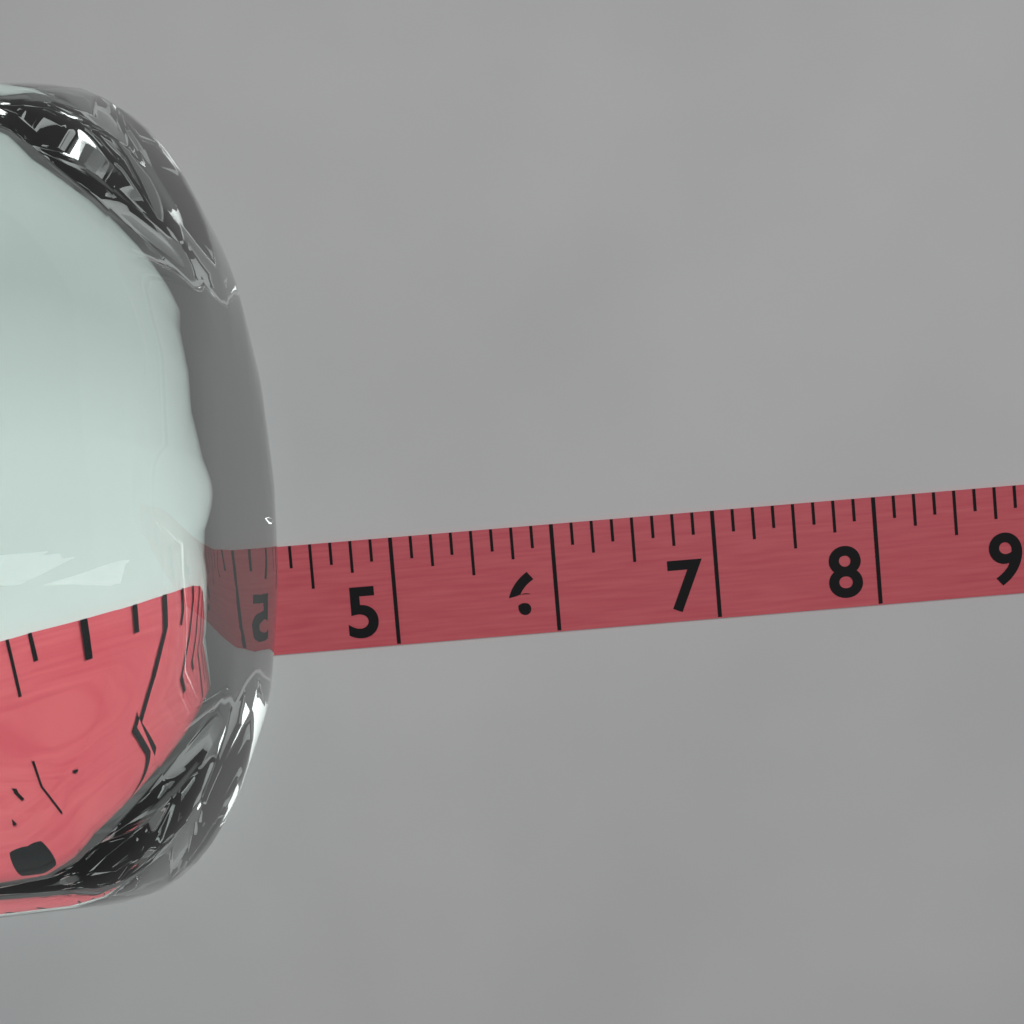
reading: 4.500 (no unit)
